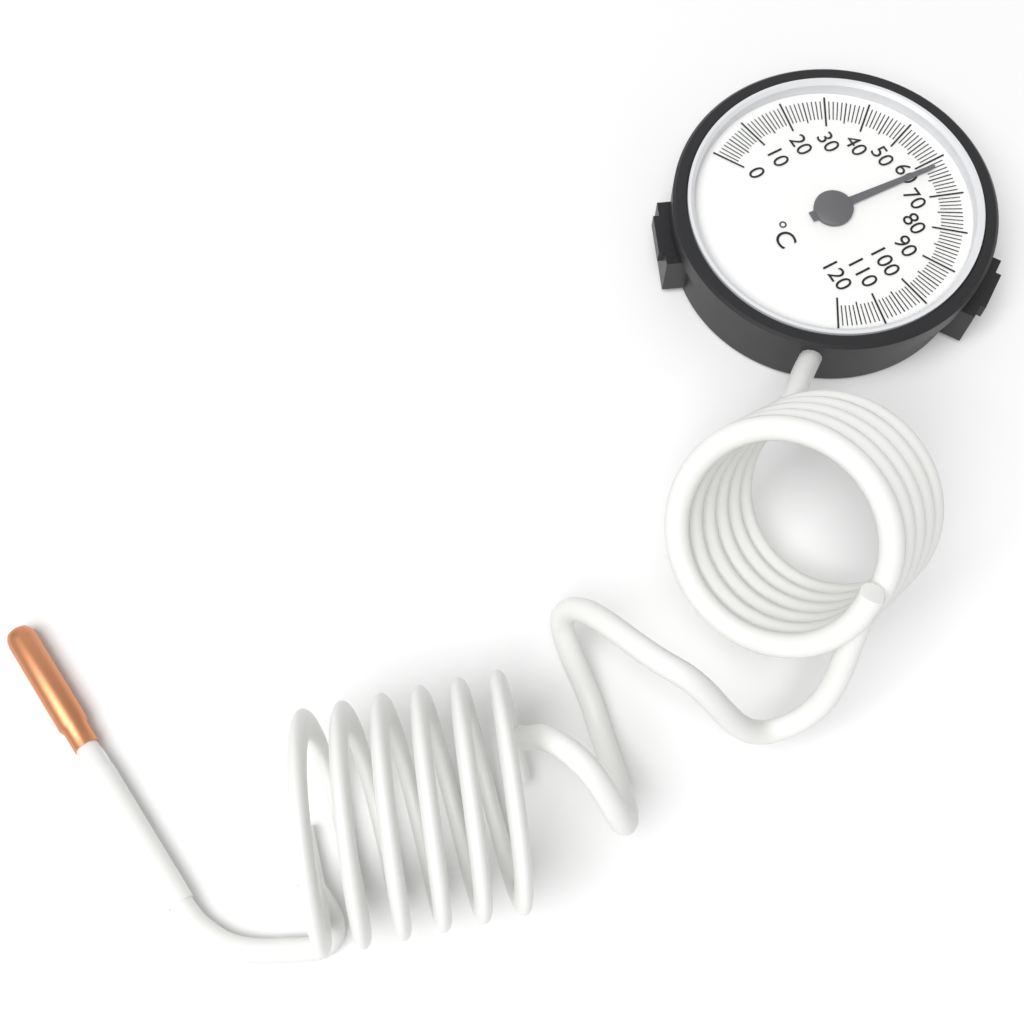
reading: 62 °C
